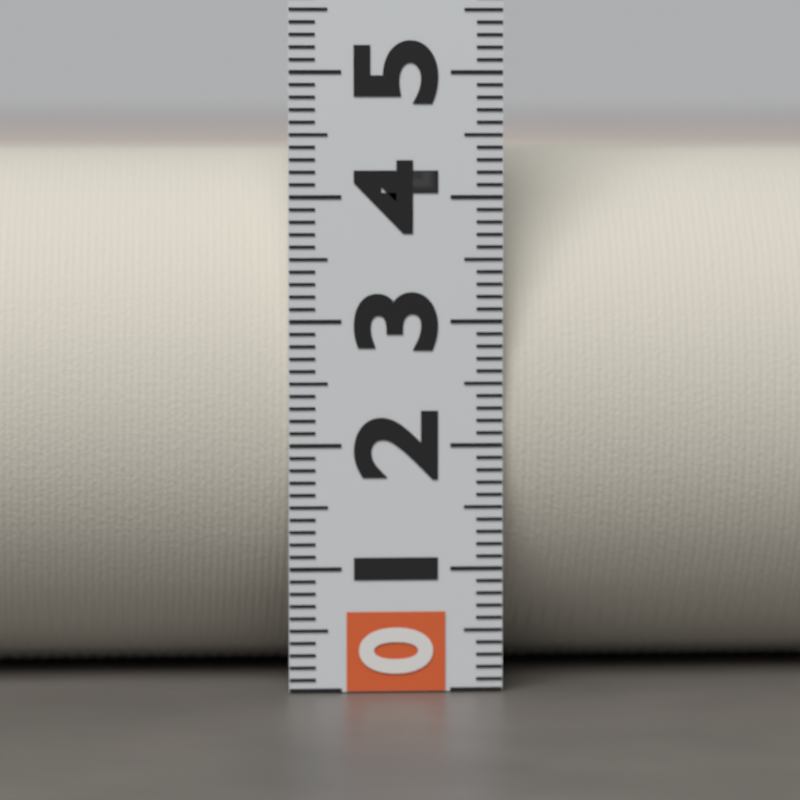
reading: 4.4 (no unit)
